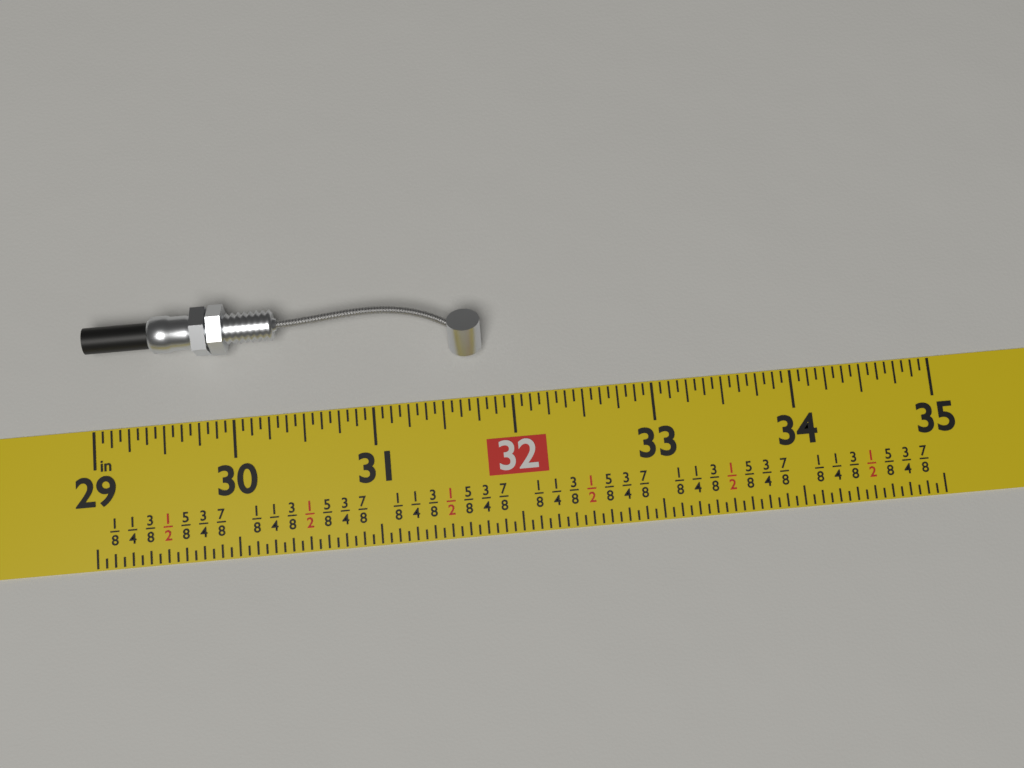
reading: 31.8125 in
